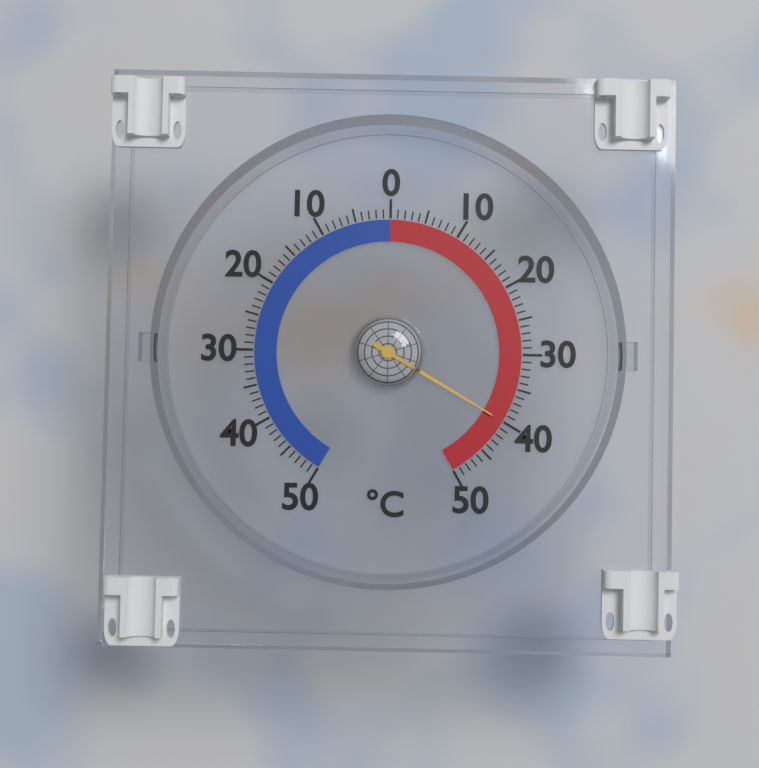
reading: 40 °C
